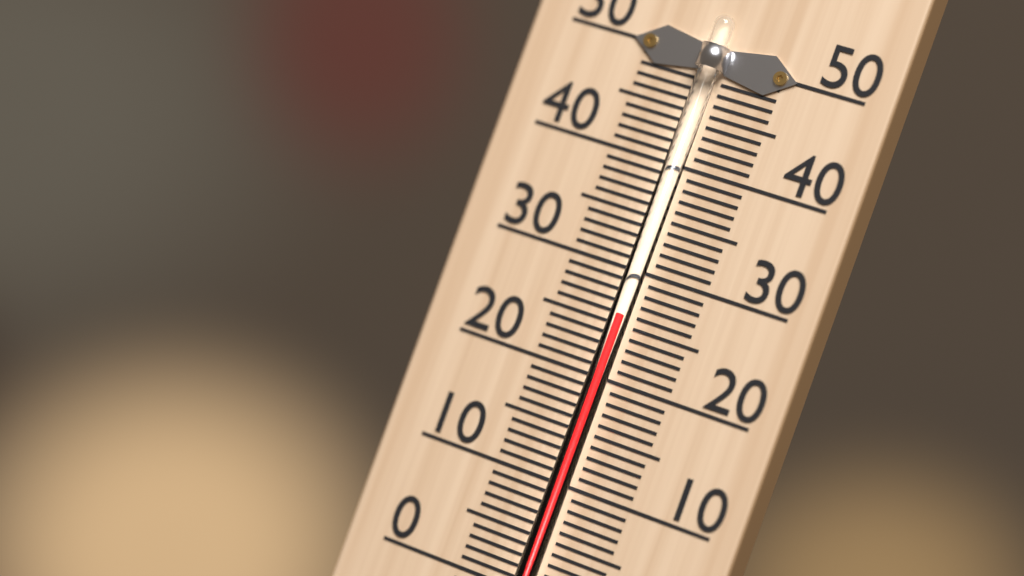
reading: 26 °C
